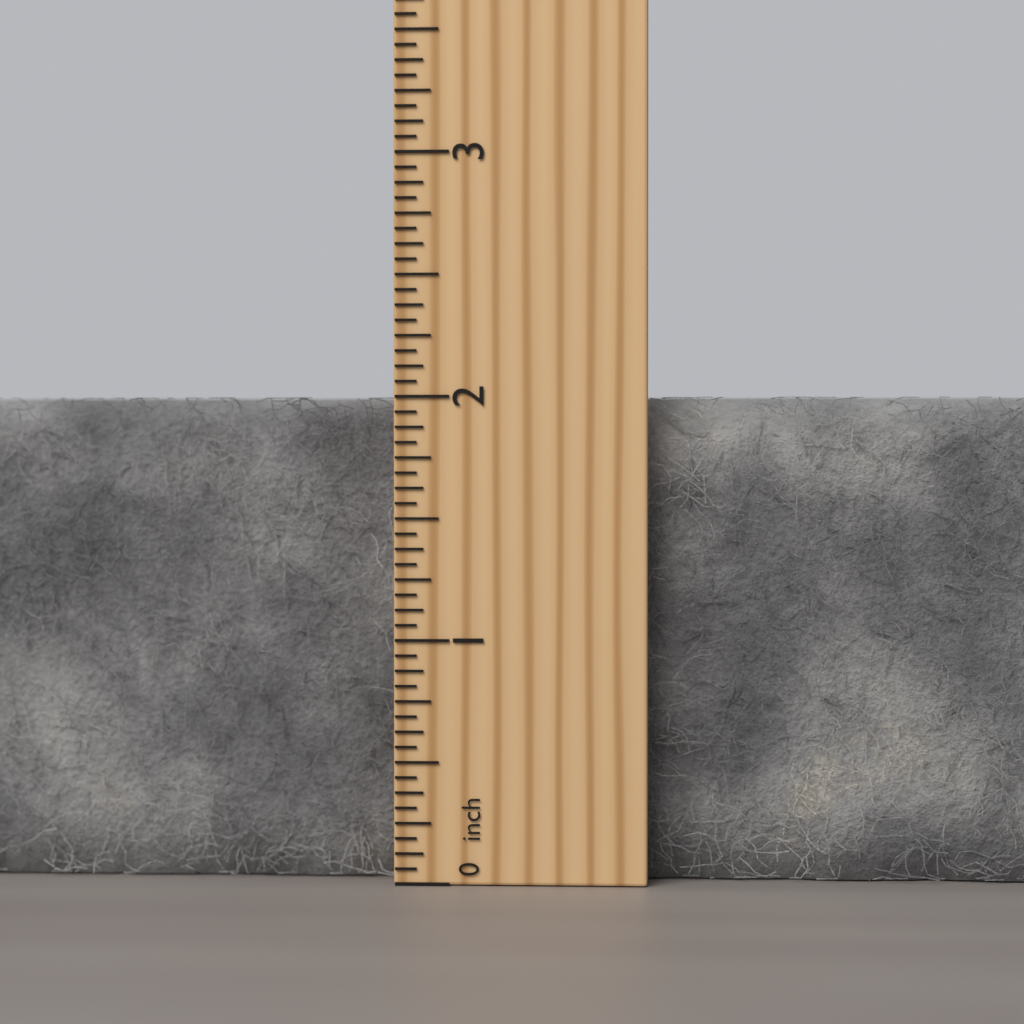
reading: 2.0000 inch
